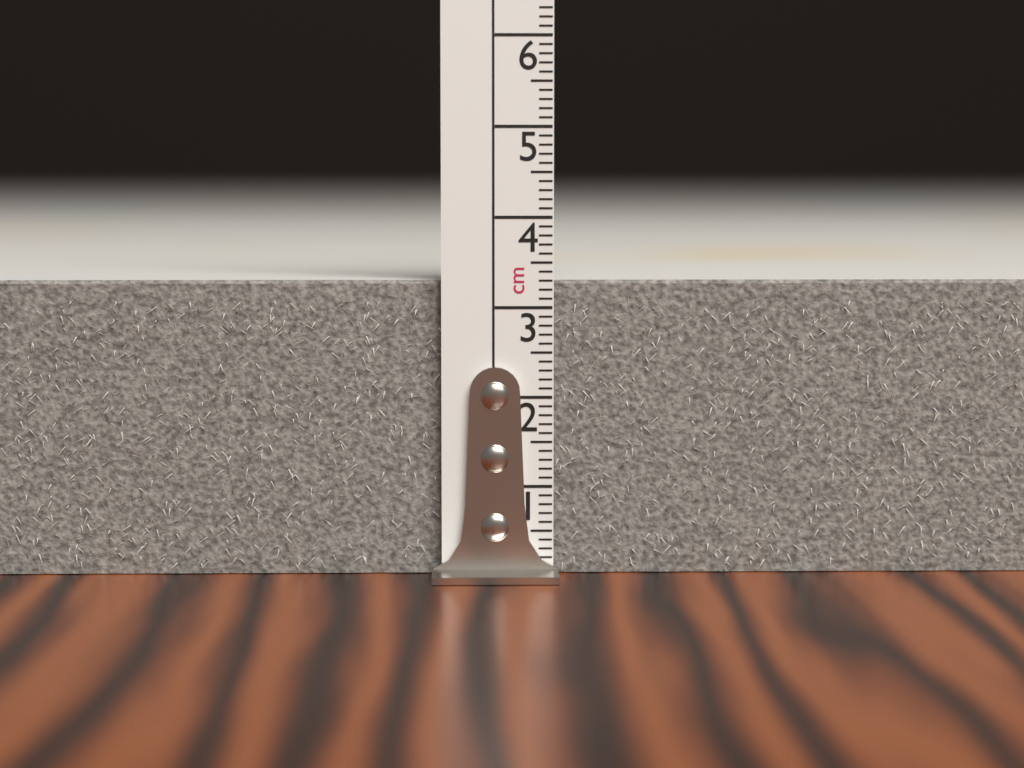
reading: 3.3 cm
